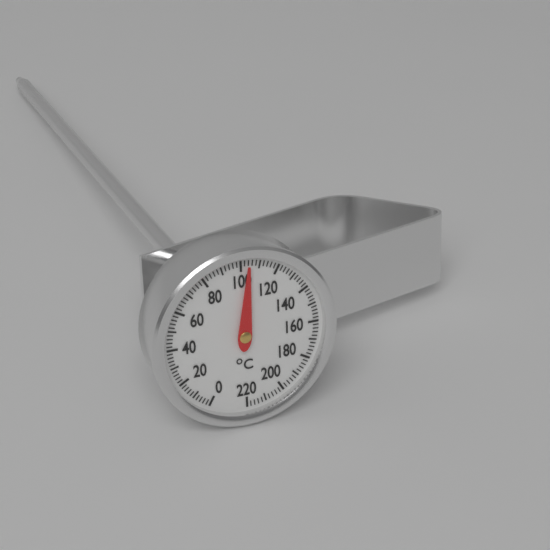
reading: 104 °C
